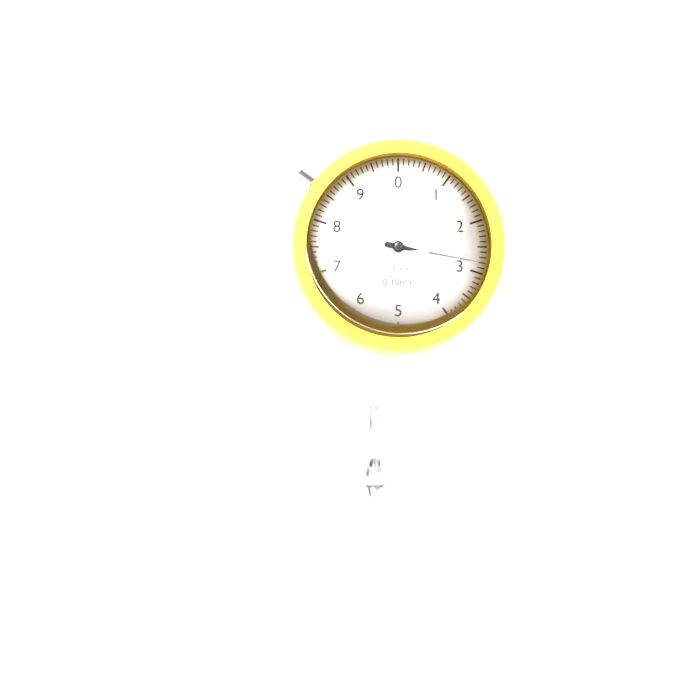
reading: 2.8 mm
